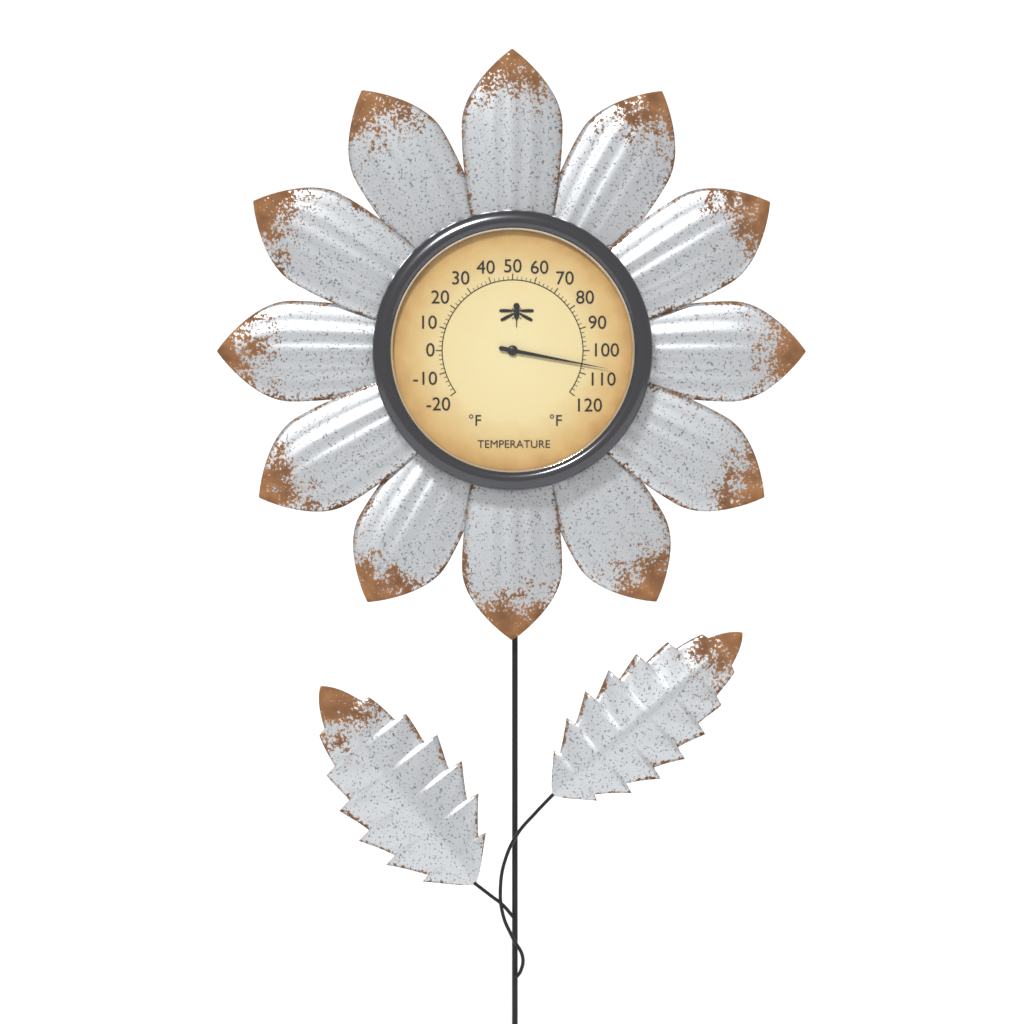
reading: 106 °F
